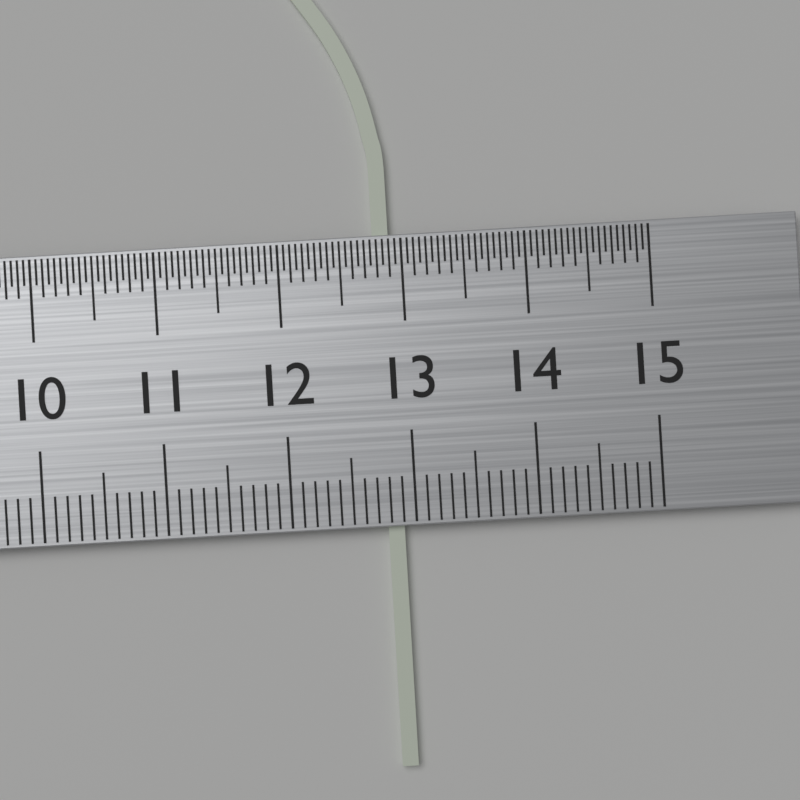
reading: 12.9 cm
